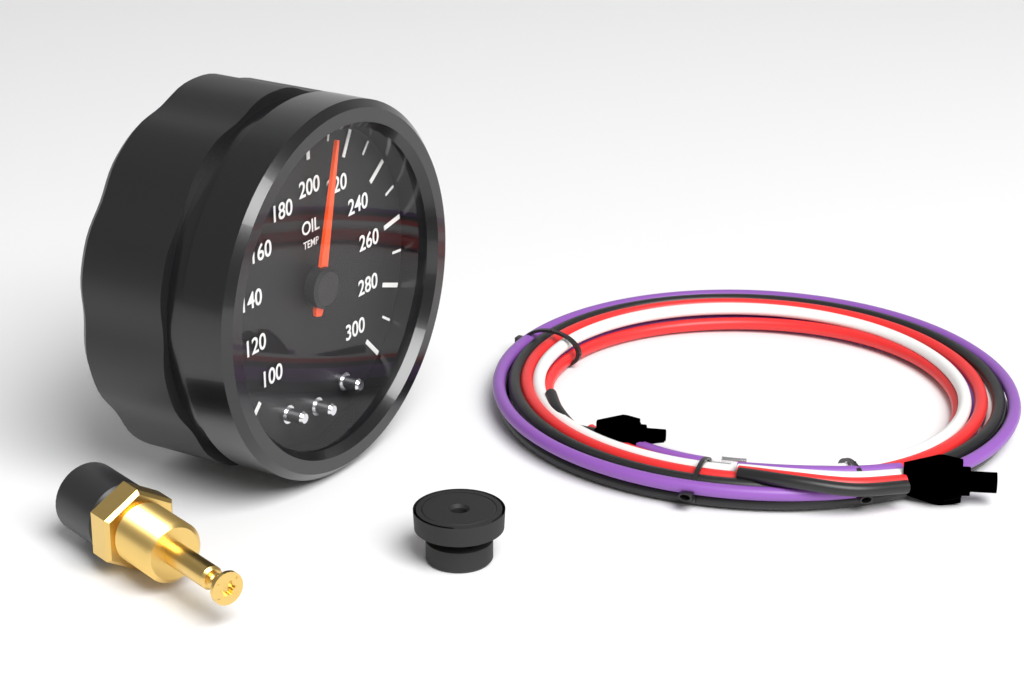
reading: 210 (no unit)
